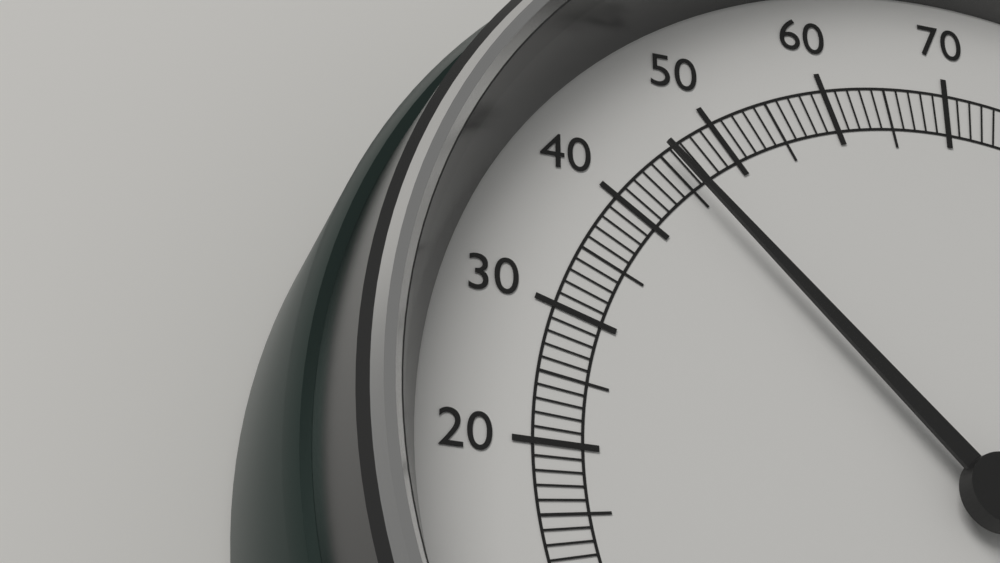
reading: 45 %
